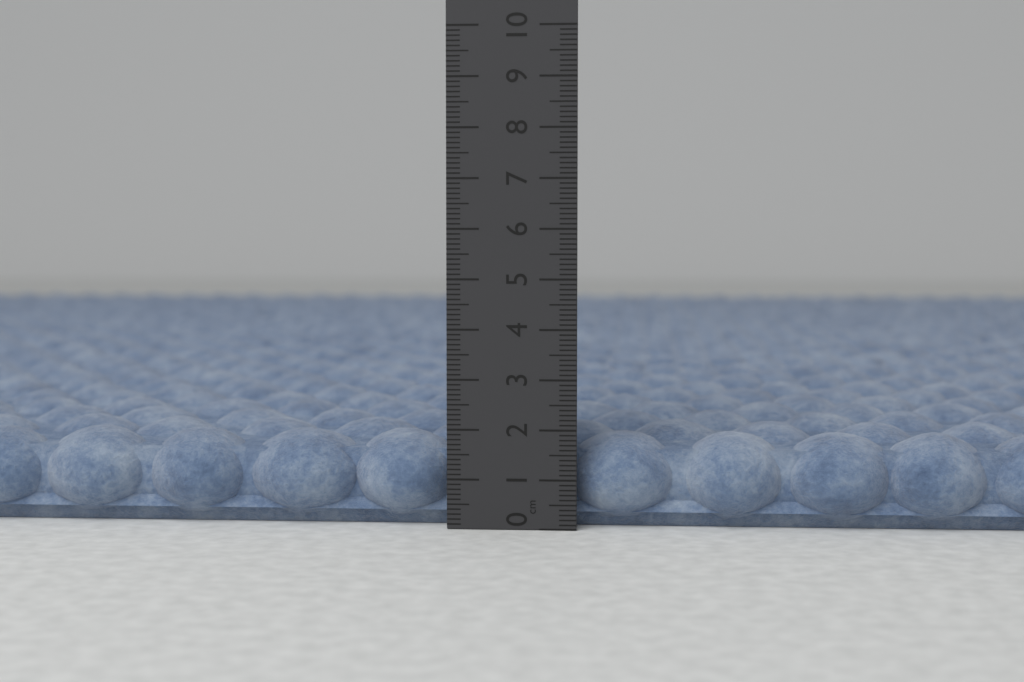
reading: 1.9 cm
